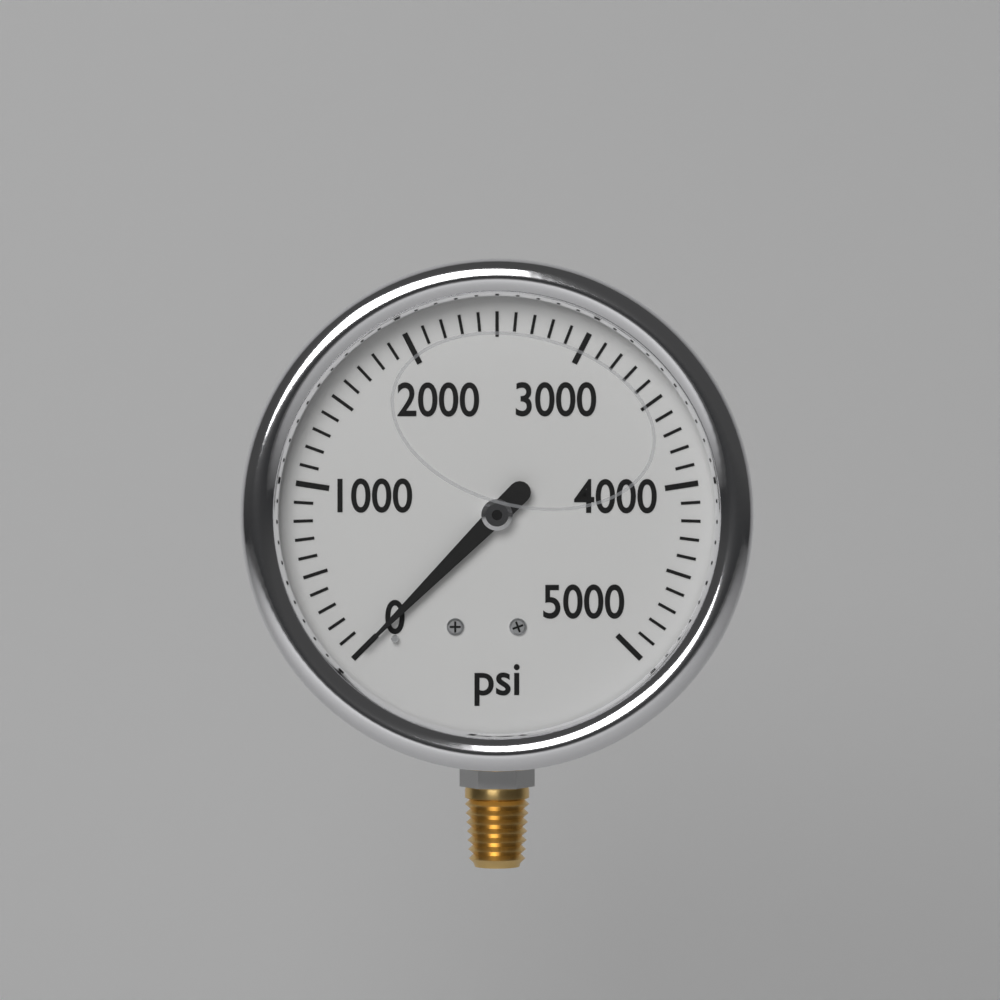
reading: 0 psi
